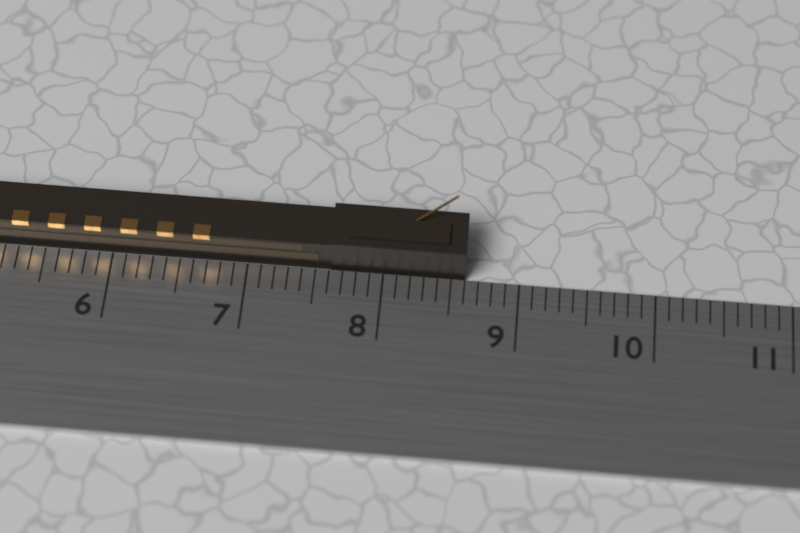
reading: 8.6 cm
